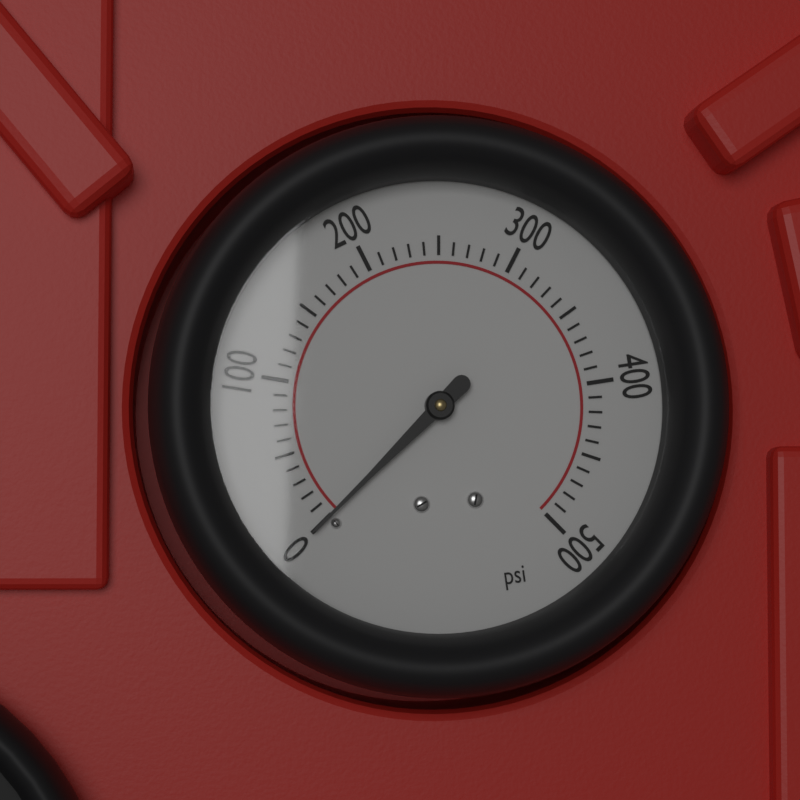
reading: 0 psi
